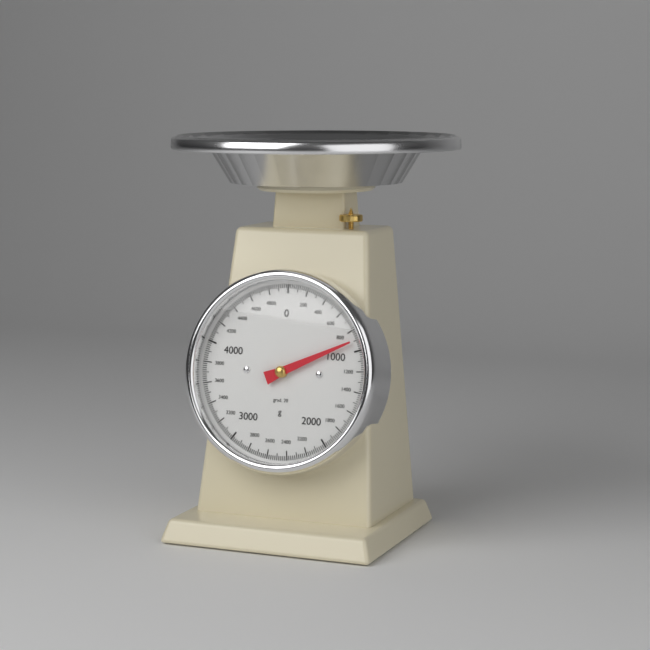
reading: 900 g
